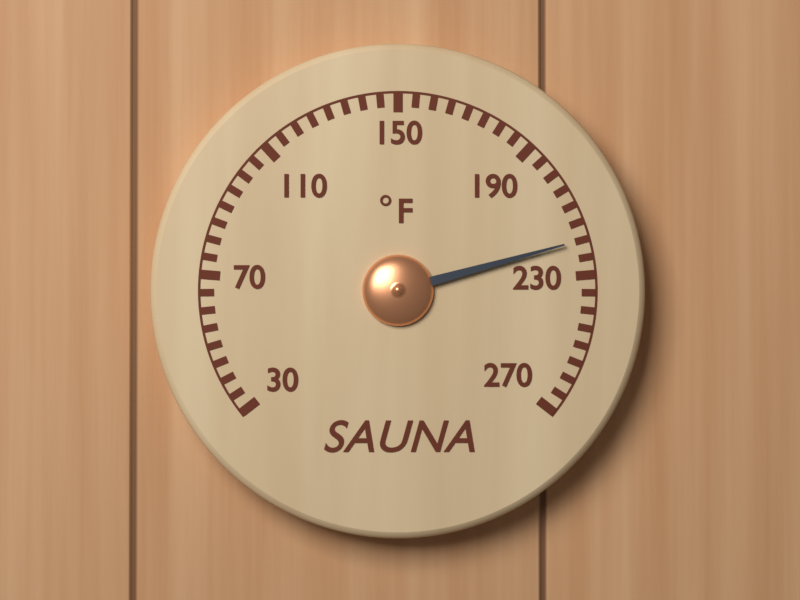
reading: 220 °F
